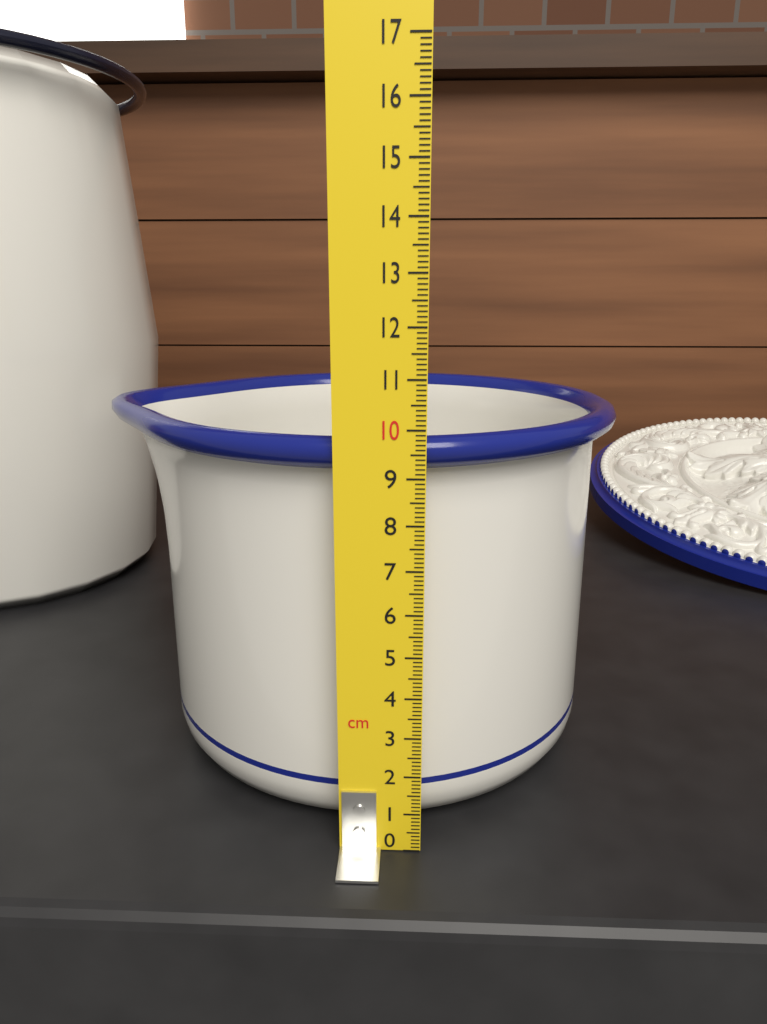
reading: 9.8 cm
